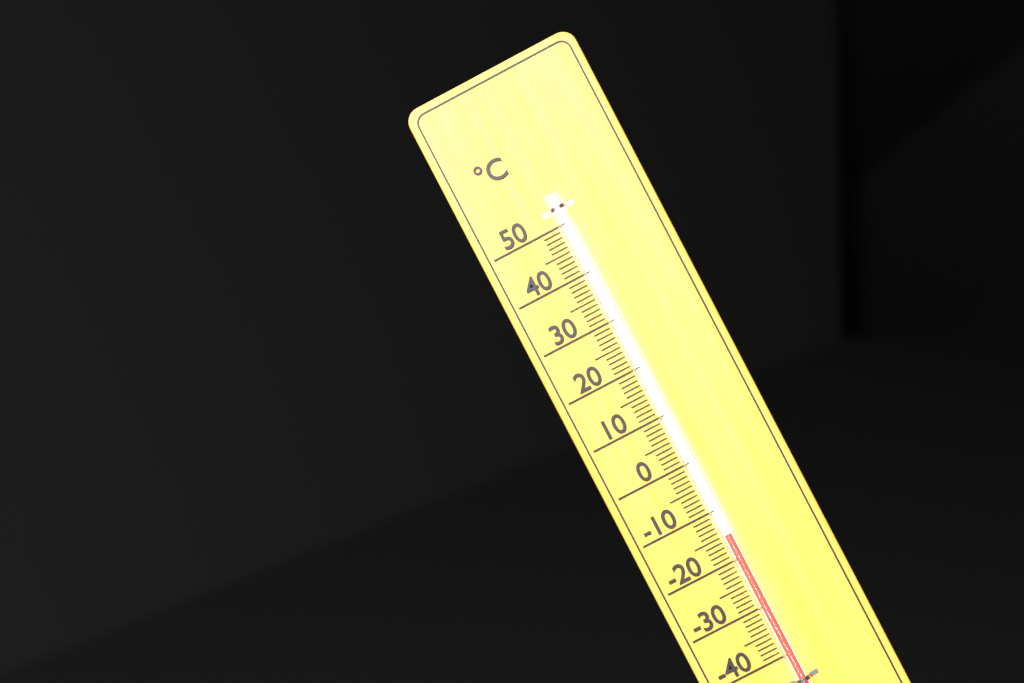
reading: -15 °C
